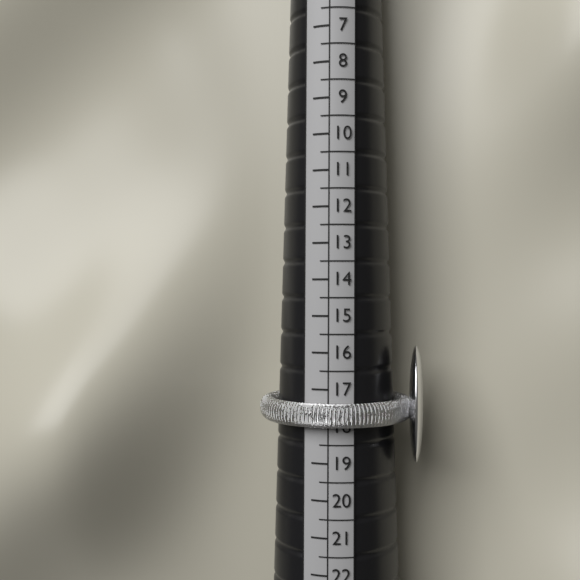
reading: 18.0 (no unit)
